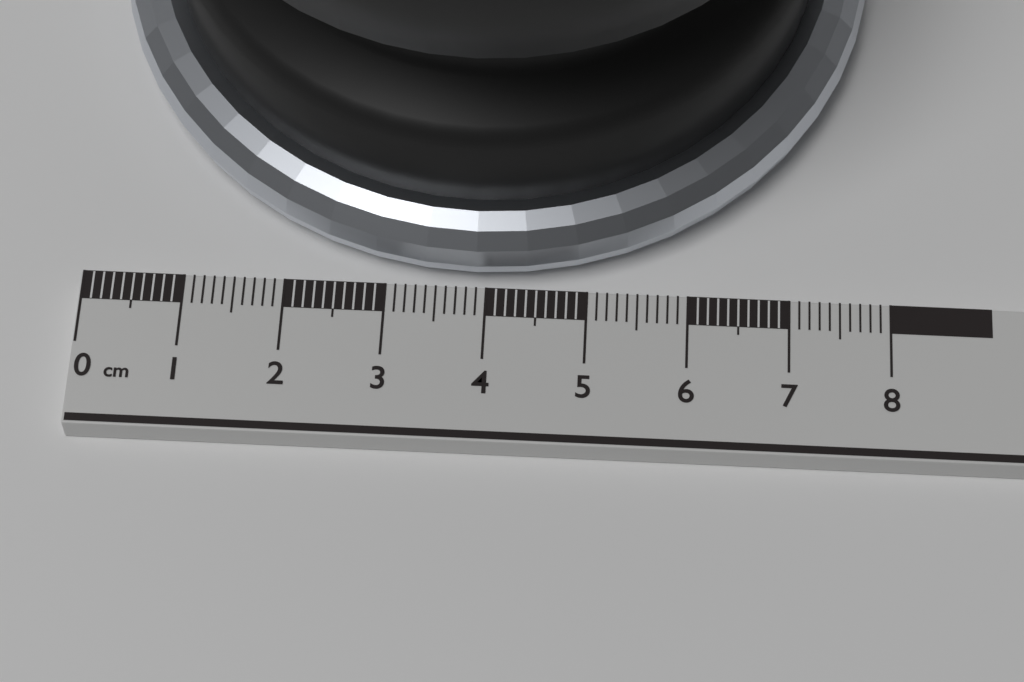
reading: 7.8 cm
